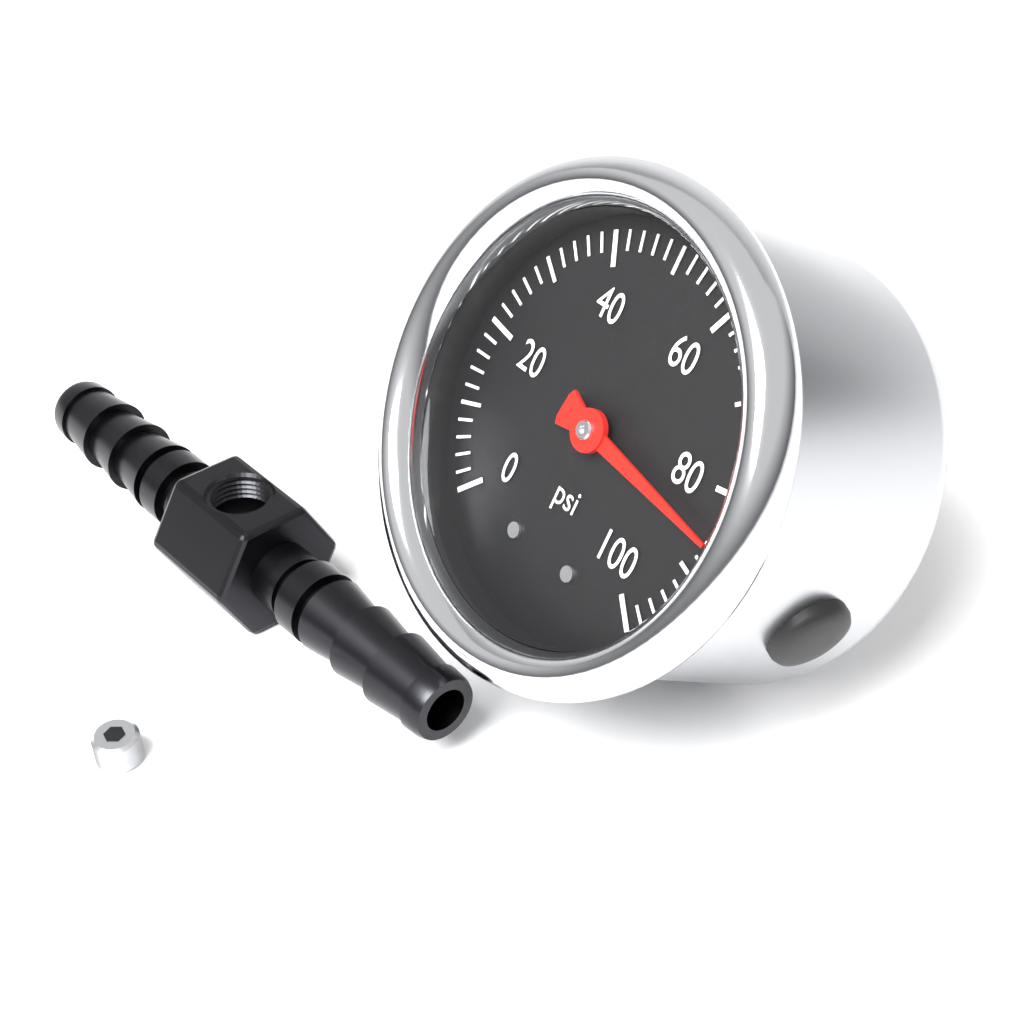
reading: 86 psi
